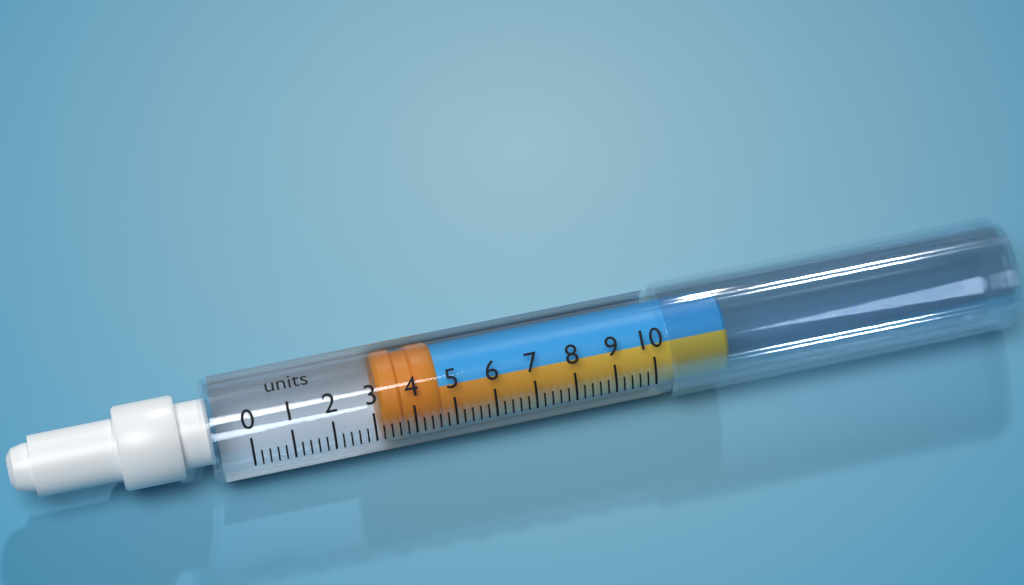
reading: 3.2 units
